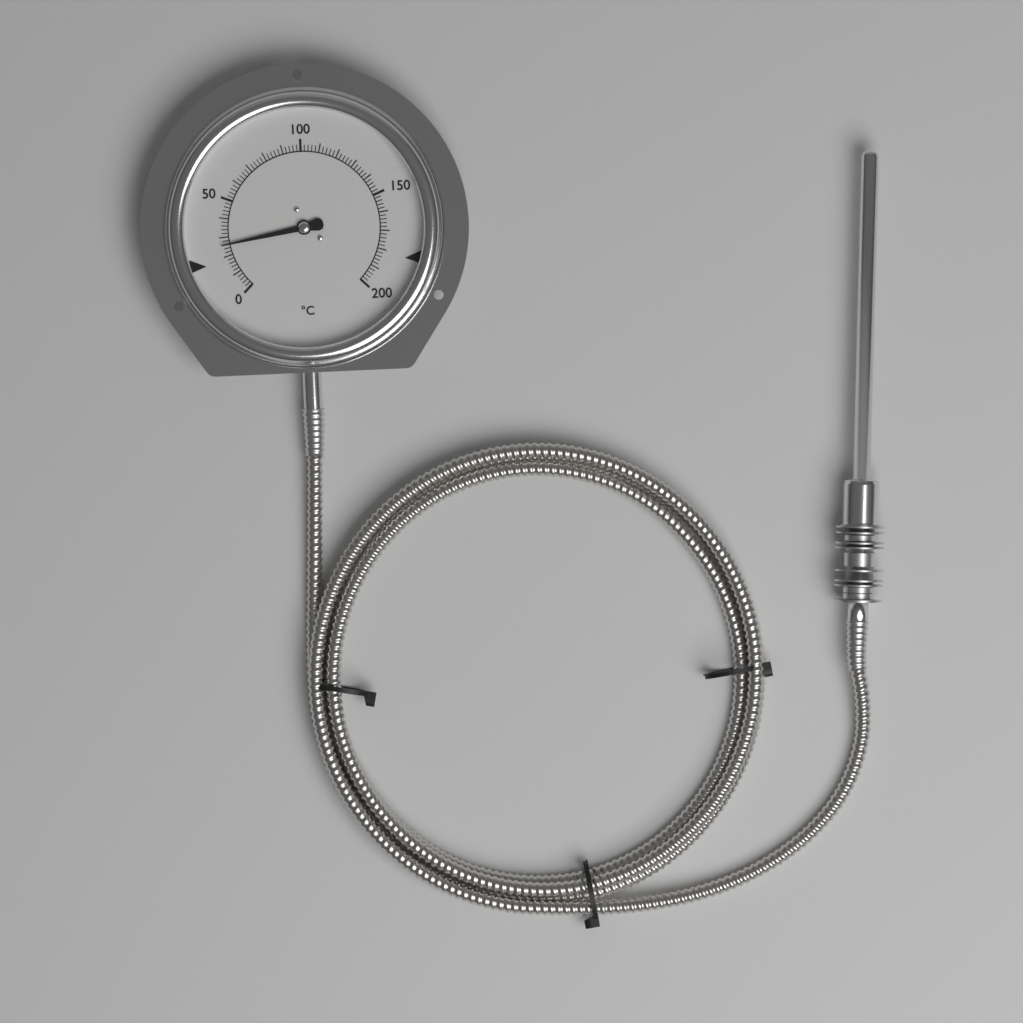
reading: 26 °C
